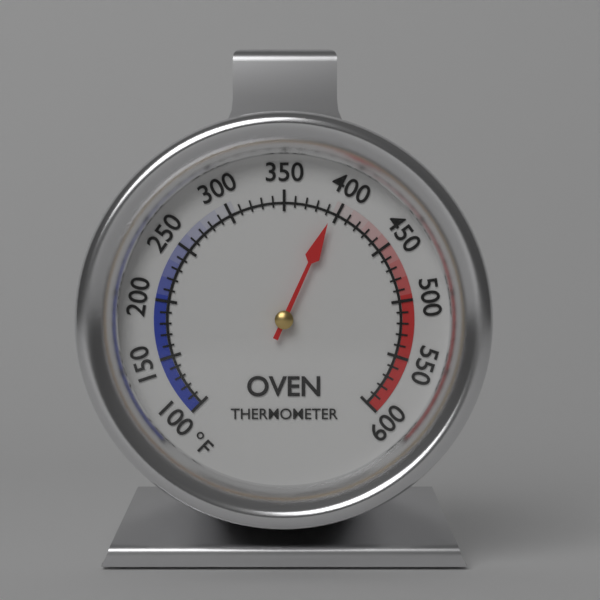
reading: 395 °F
